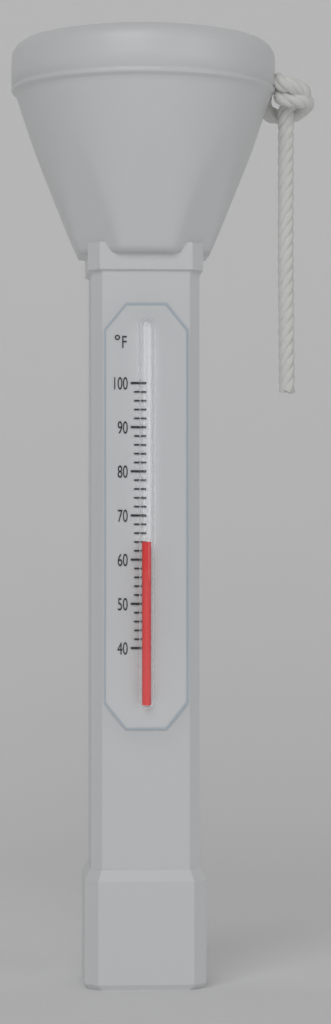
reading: 64 °F
